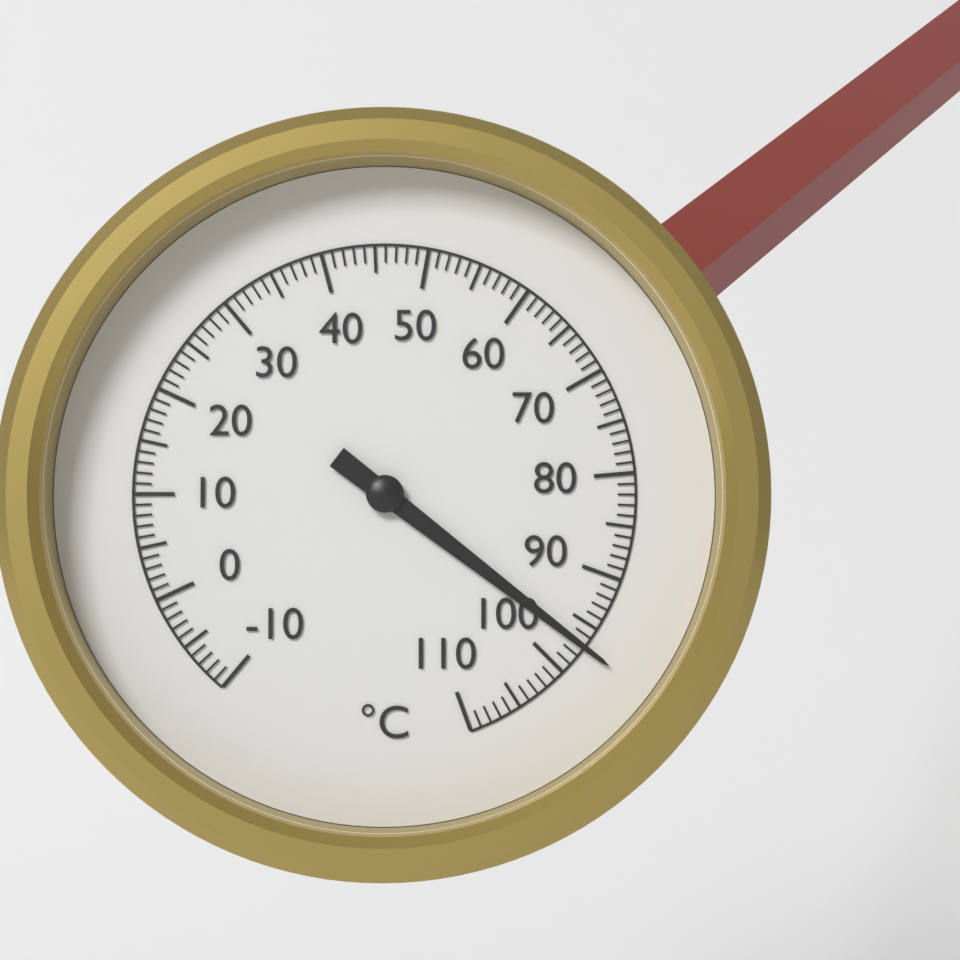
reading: 97 °C
